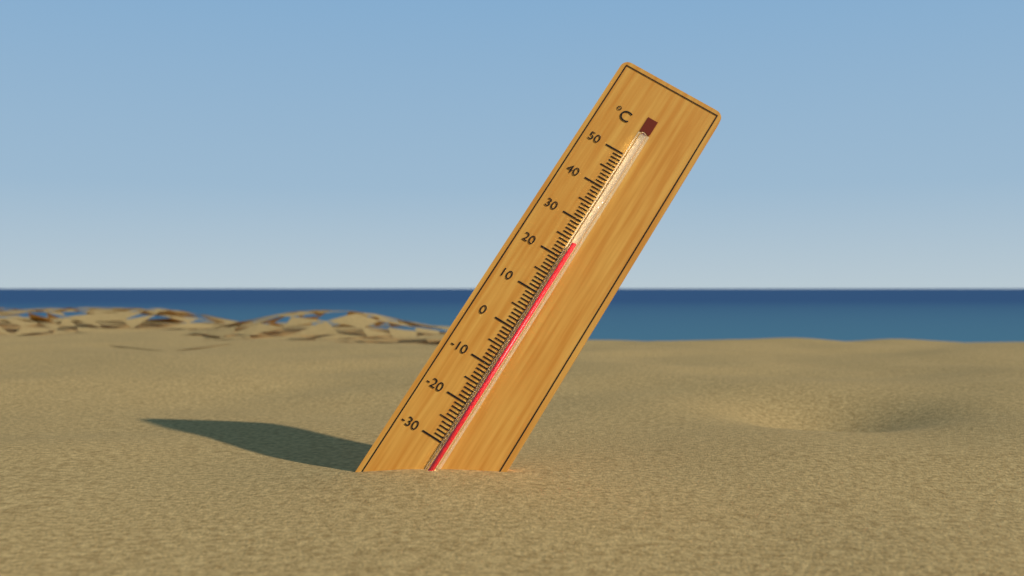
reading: 24 °C
